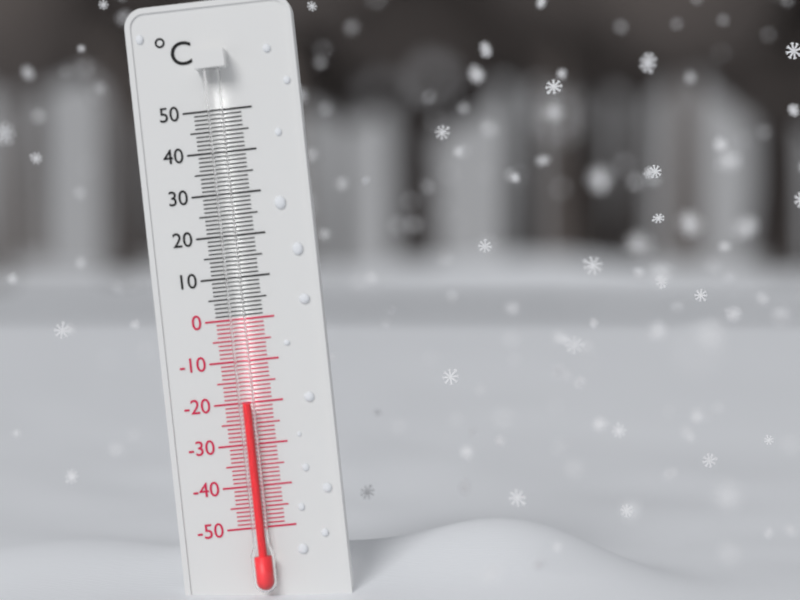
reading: -20 °C
